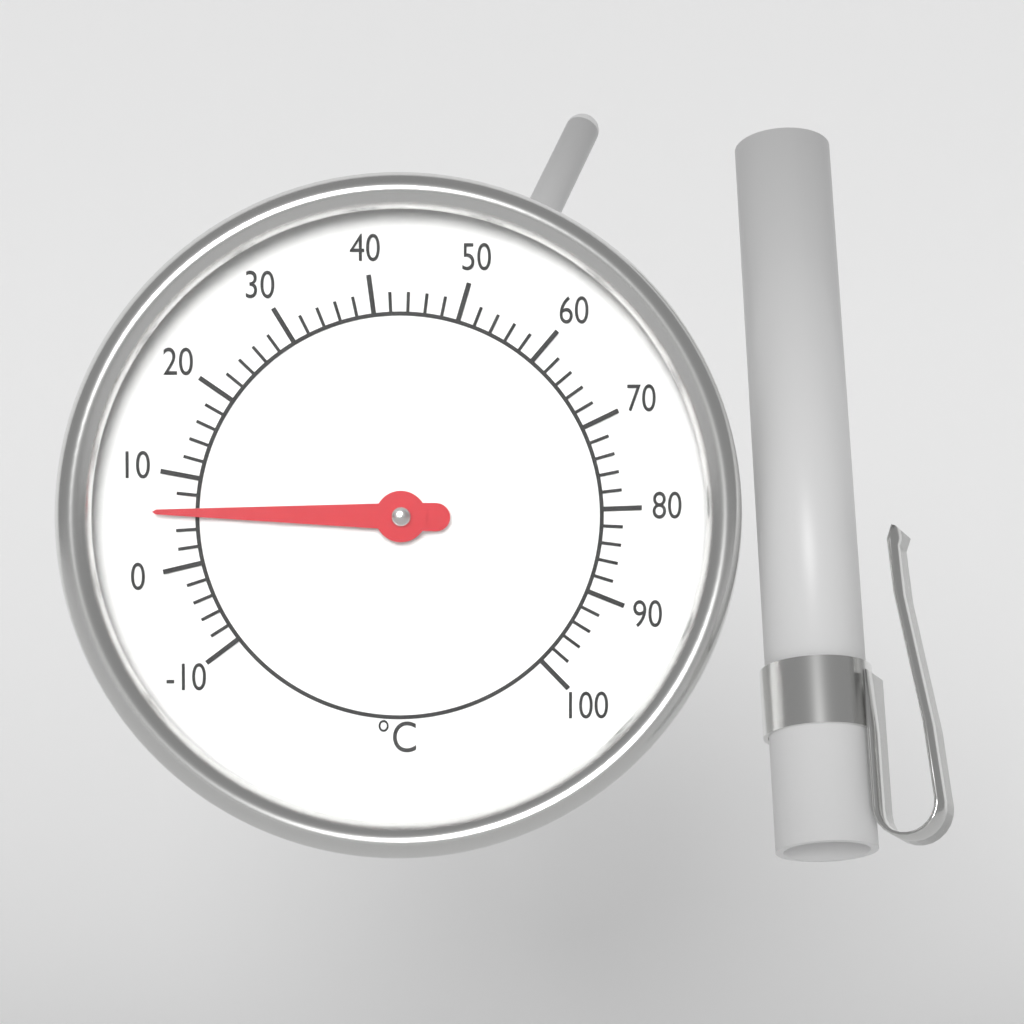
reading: 6 °C
